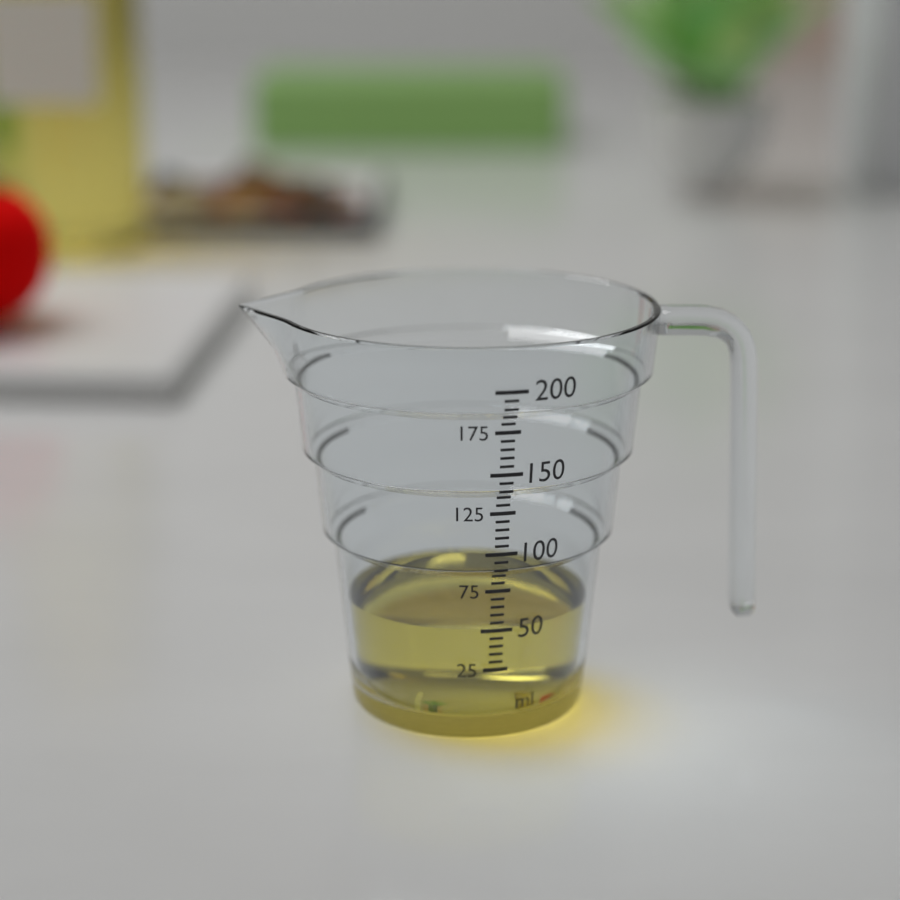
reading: 50 ml
